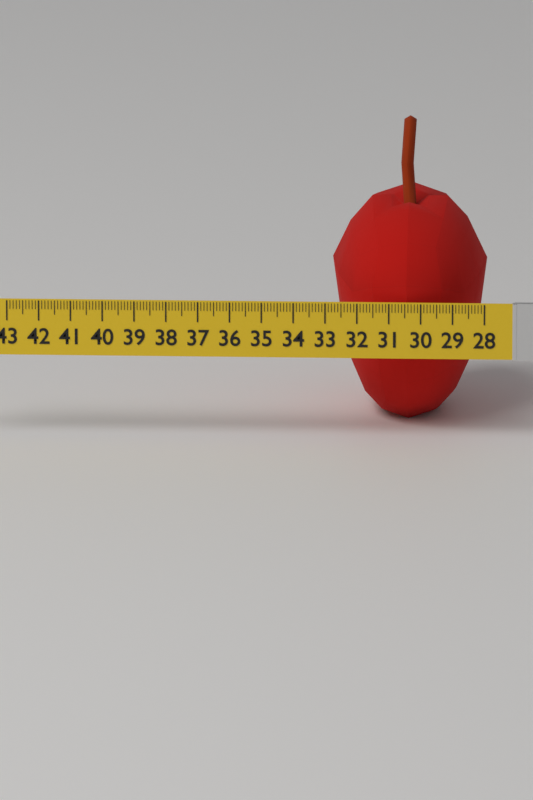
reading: 32.9 (no unit)
